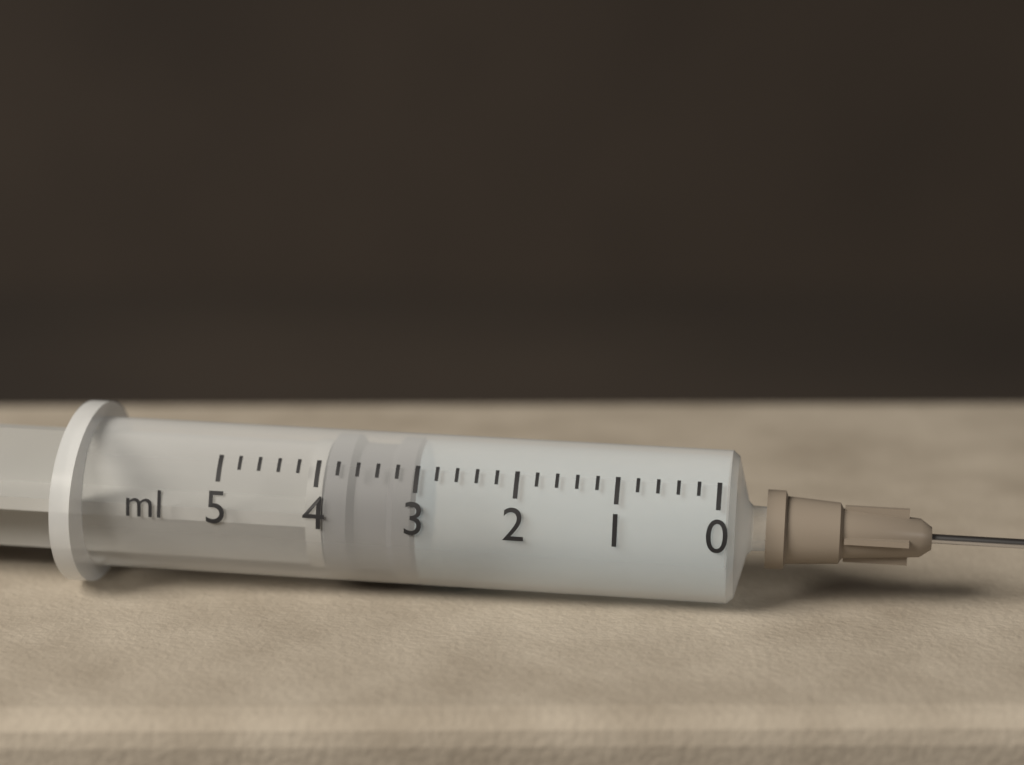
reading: 3.0 ml
